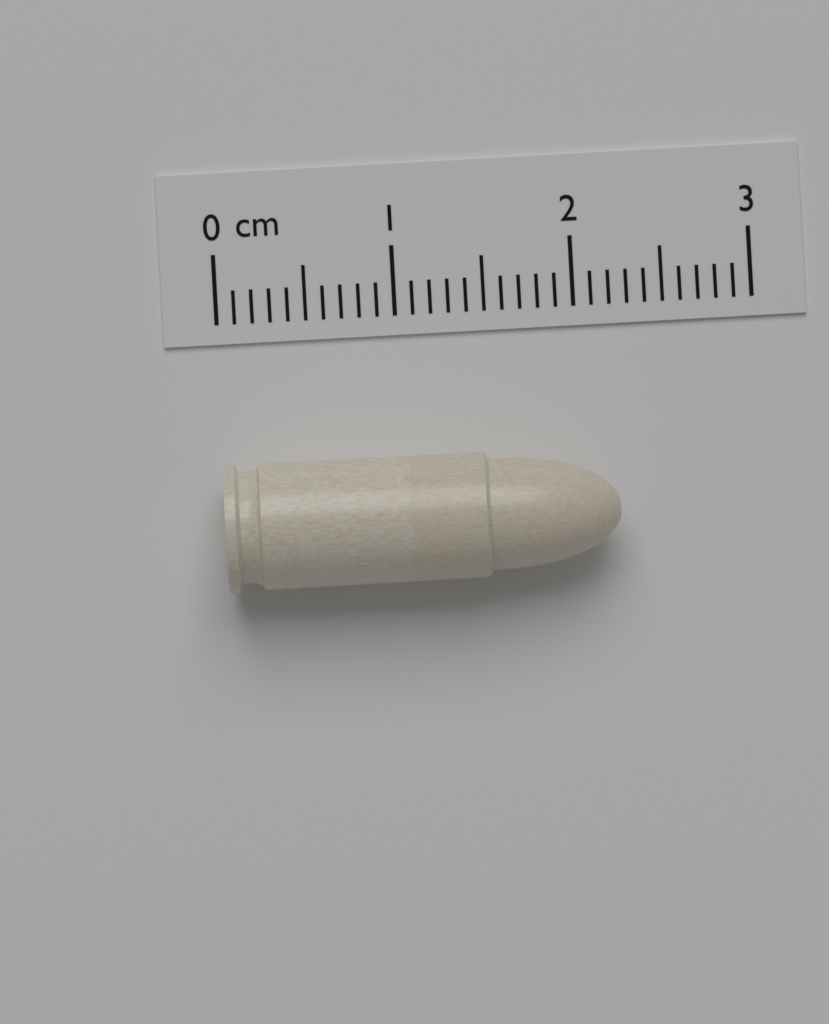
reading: 2.2 cm
